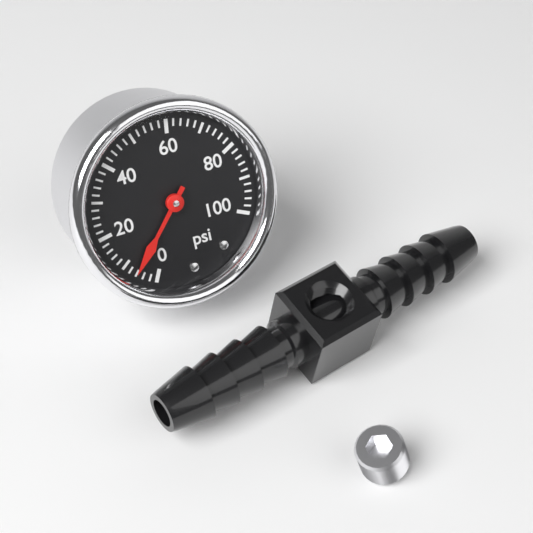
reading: 6 psi
